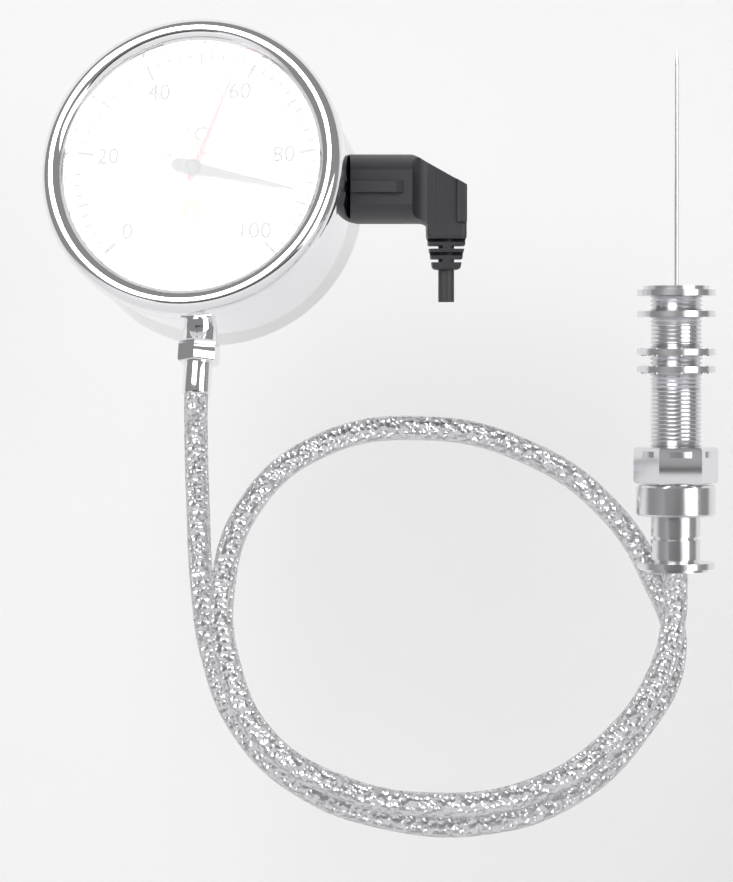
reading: 88 °C
